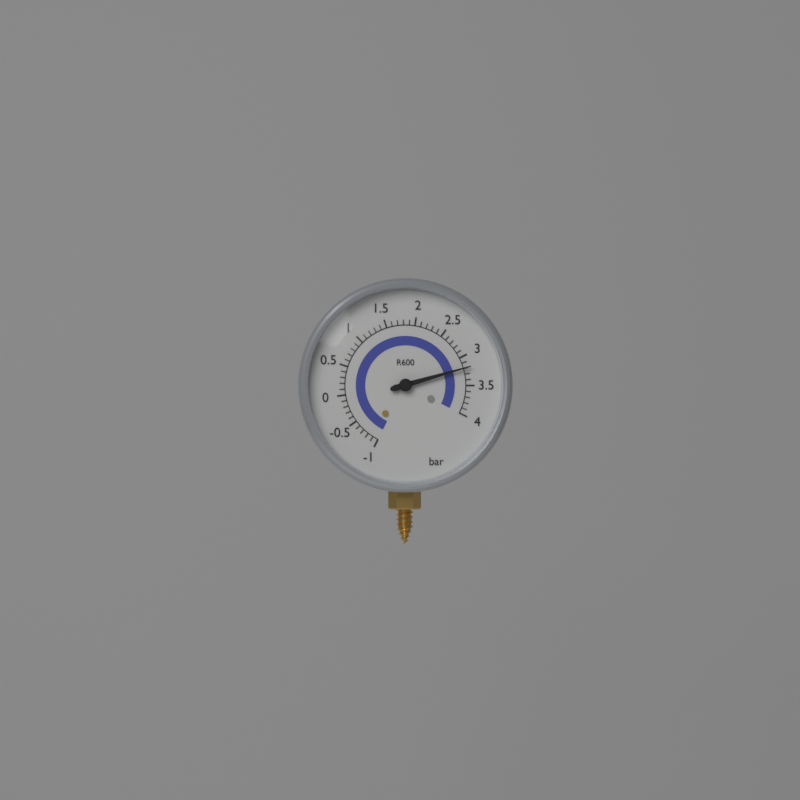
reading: 3.2 bar
